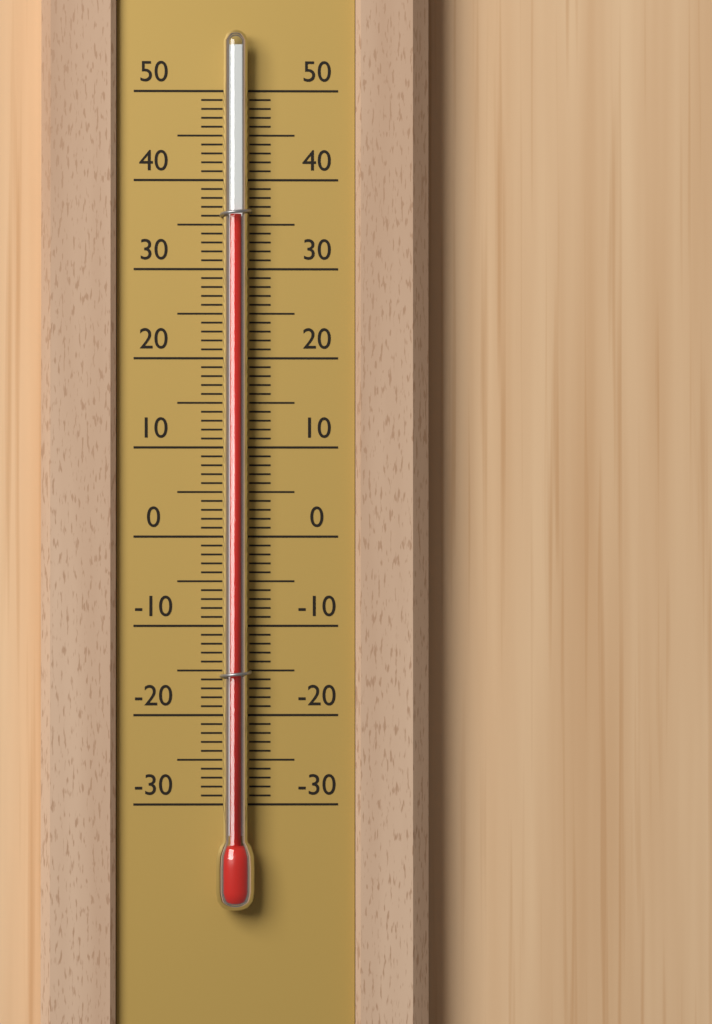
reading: 36 (no unit)
